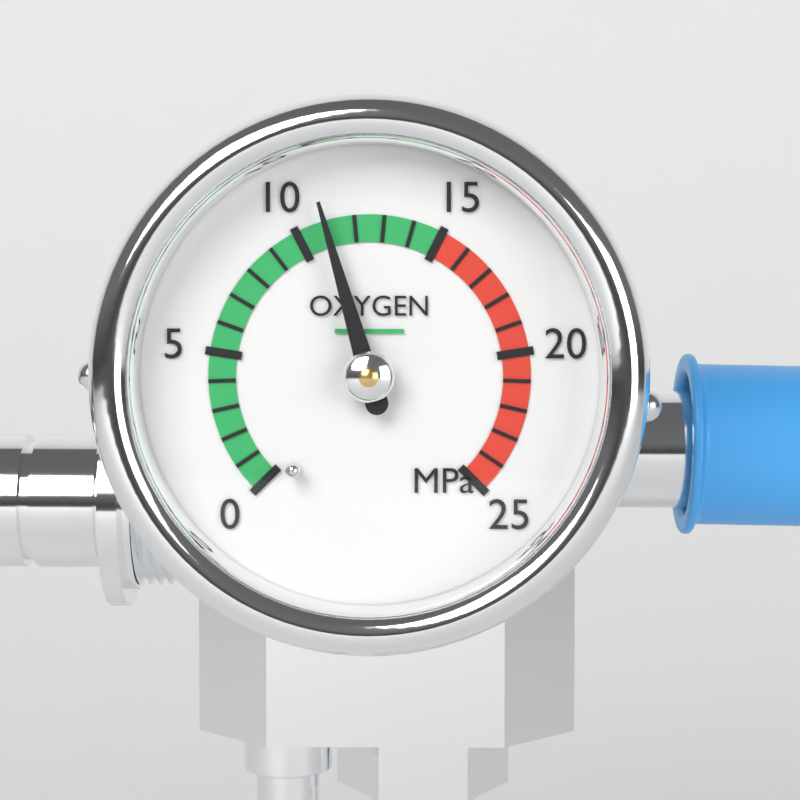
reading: 11 MPa
